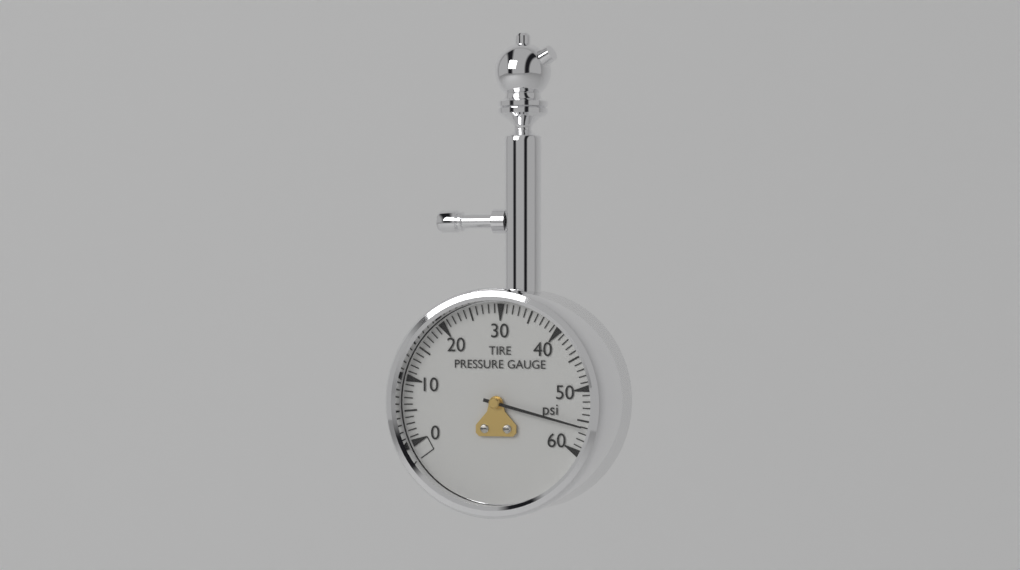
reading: 56 psi
